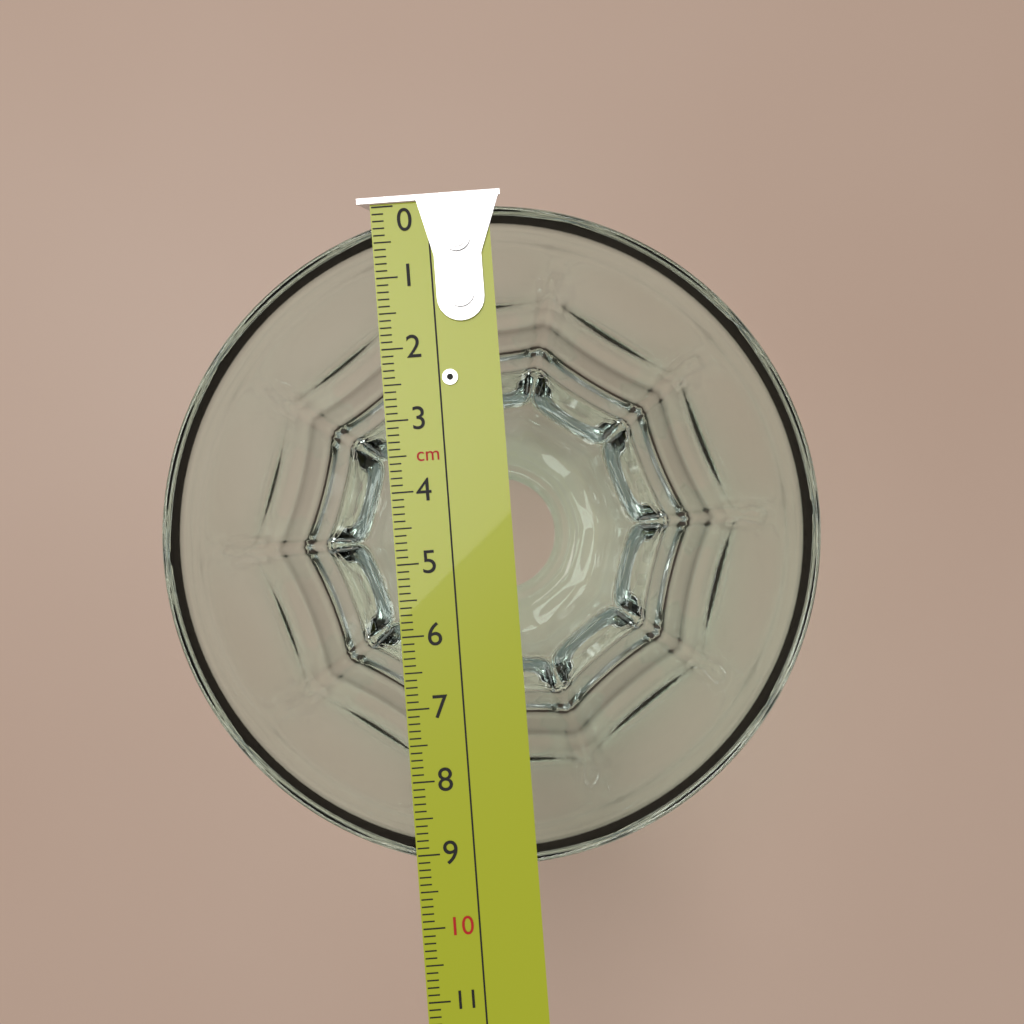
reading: 9.3 cm
